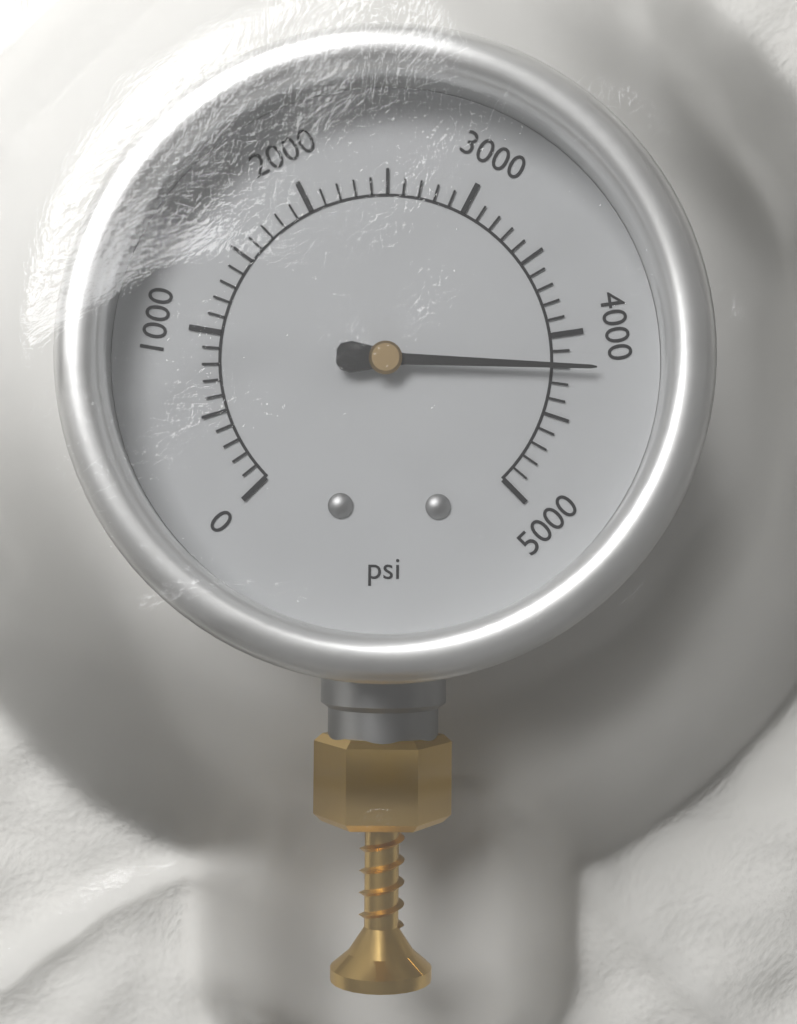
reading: 4200 psi
